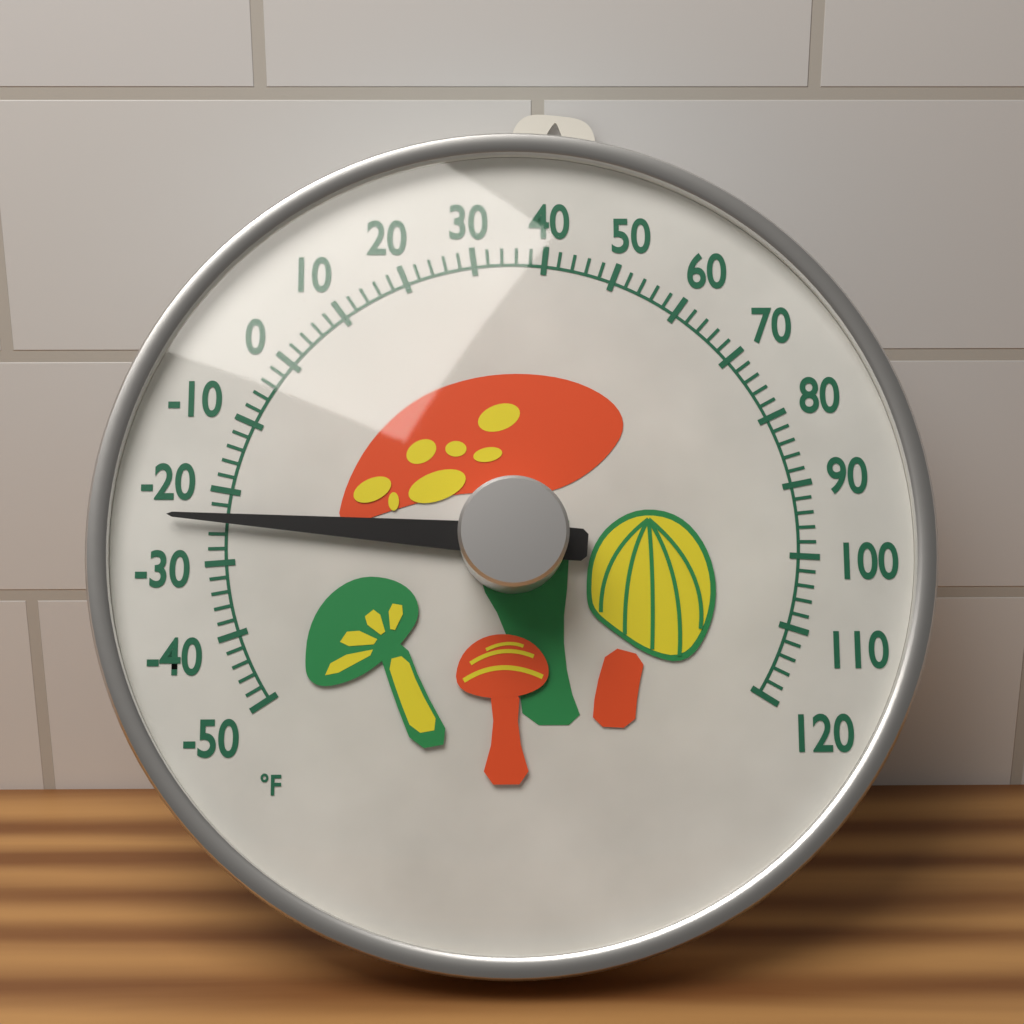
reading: -24 °F
